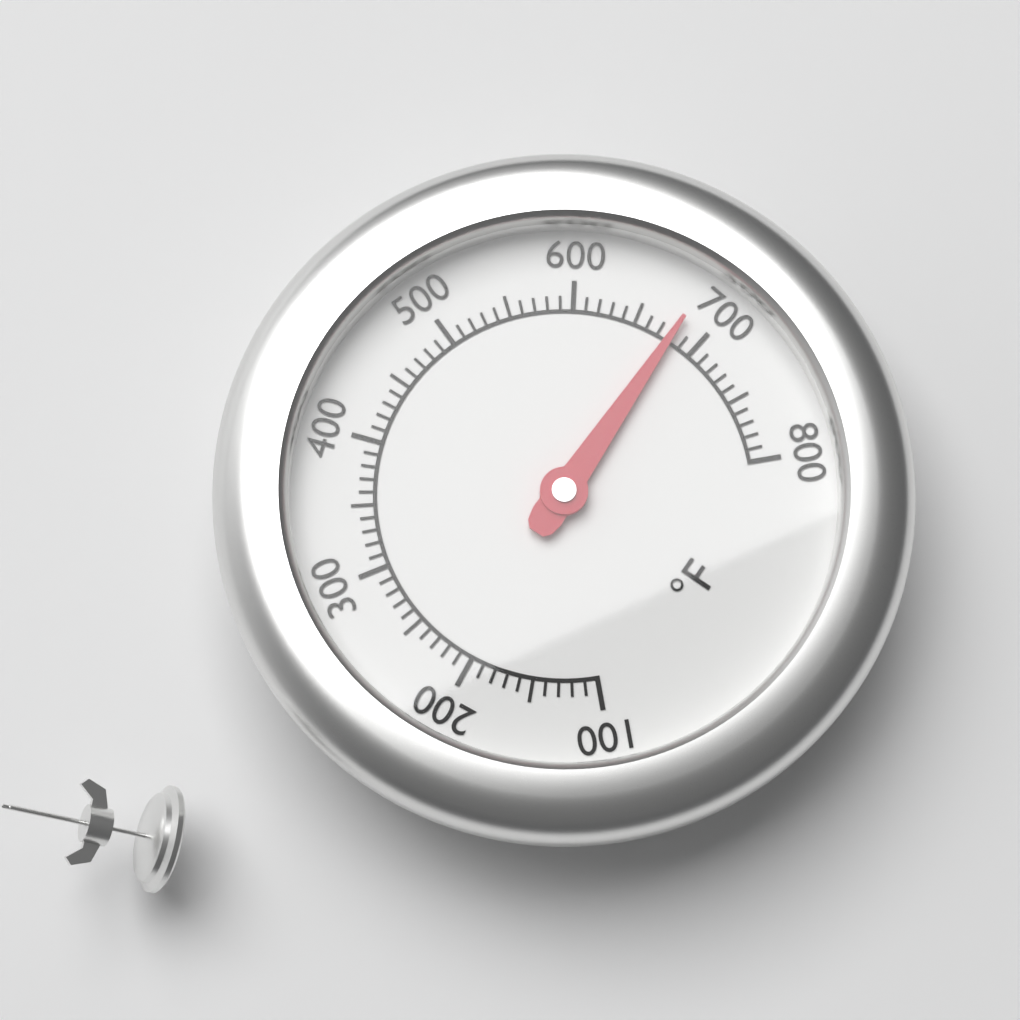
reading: 680 °F
